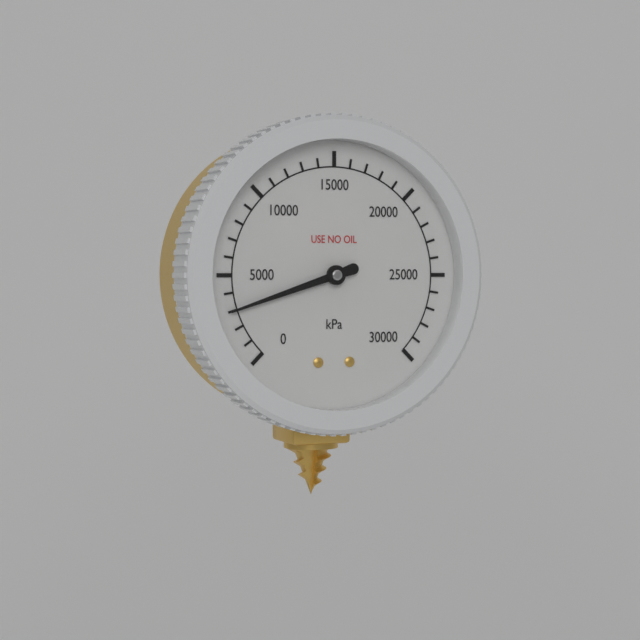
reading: 3000 kPa
